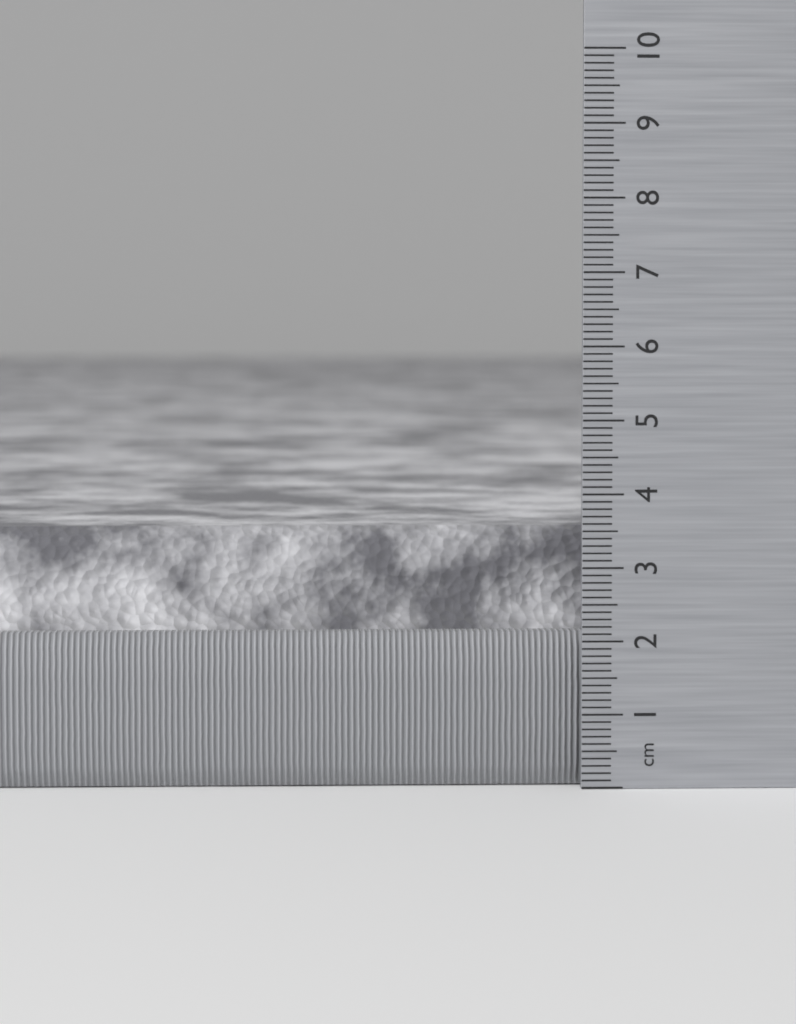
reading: 3.5 cm
